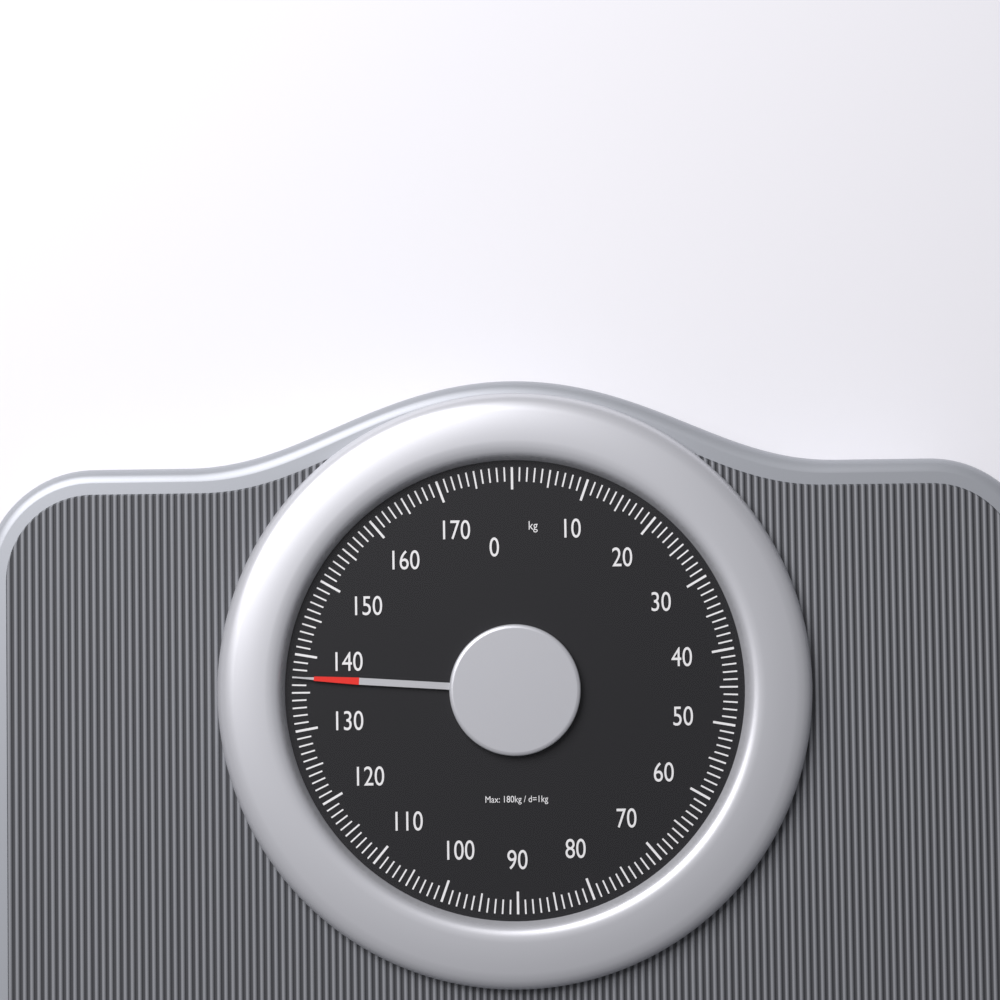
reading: 137 kg
